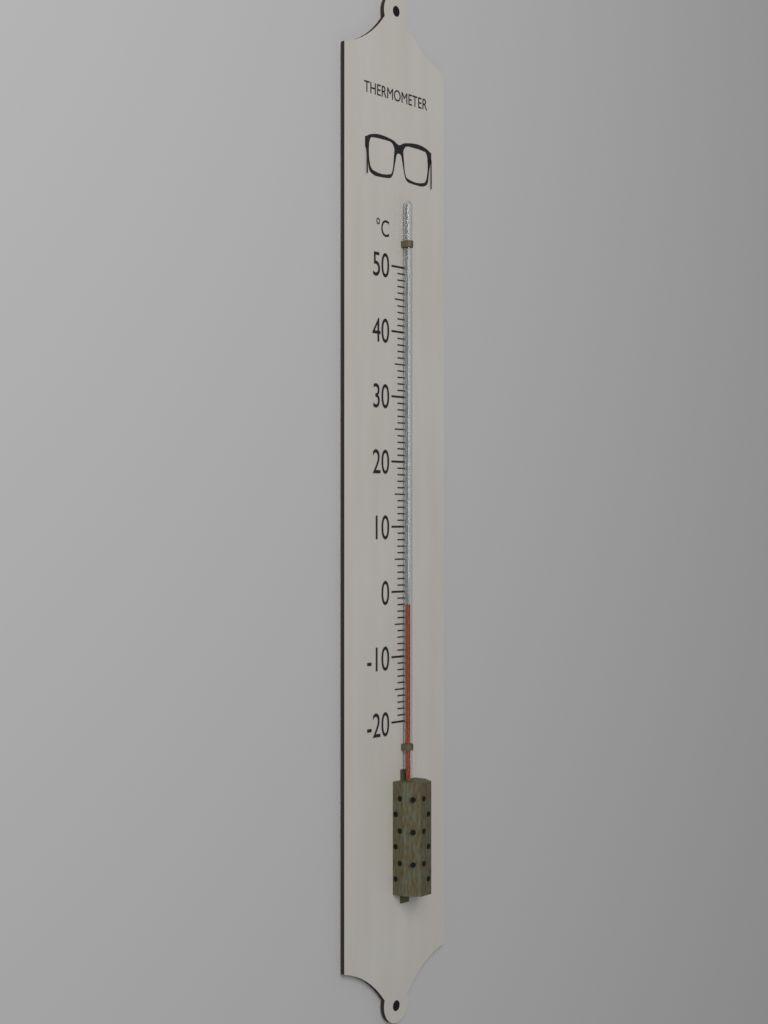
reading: -2 °C
